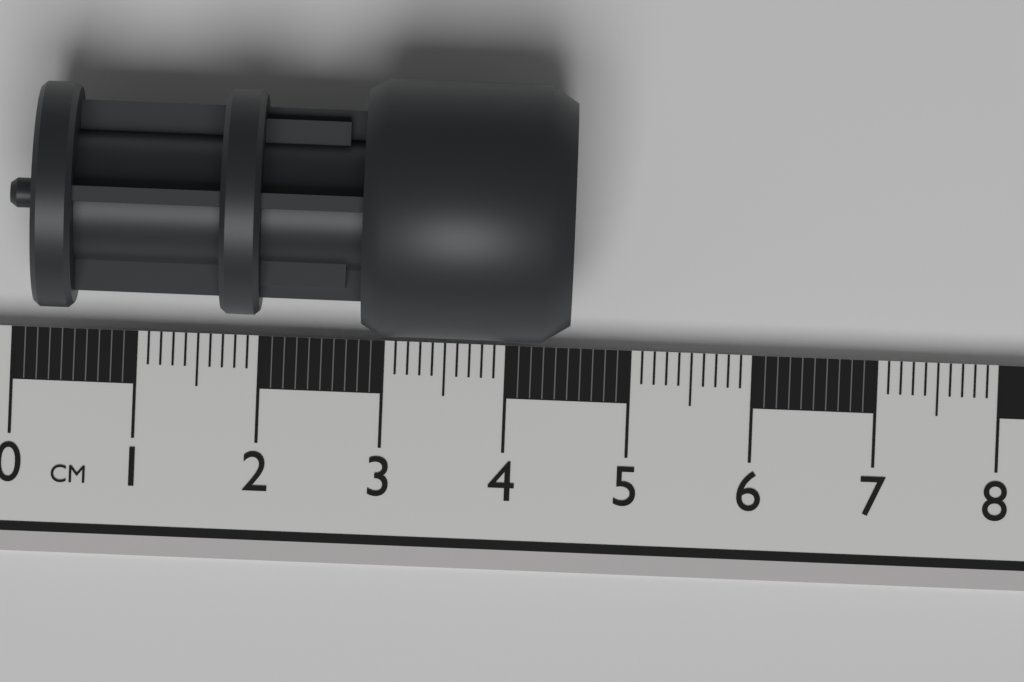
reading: 4.5 cm
